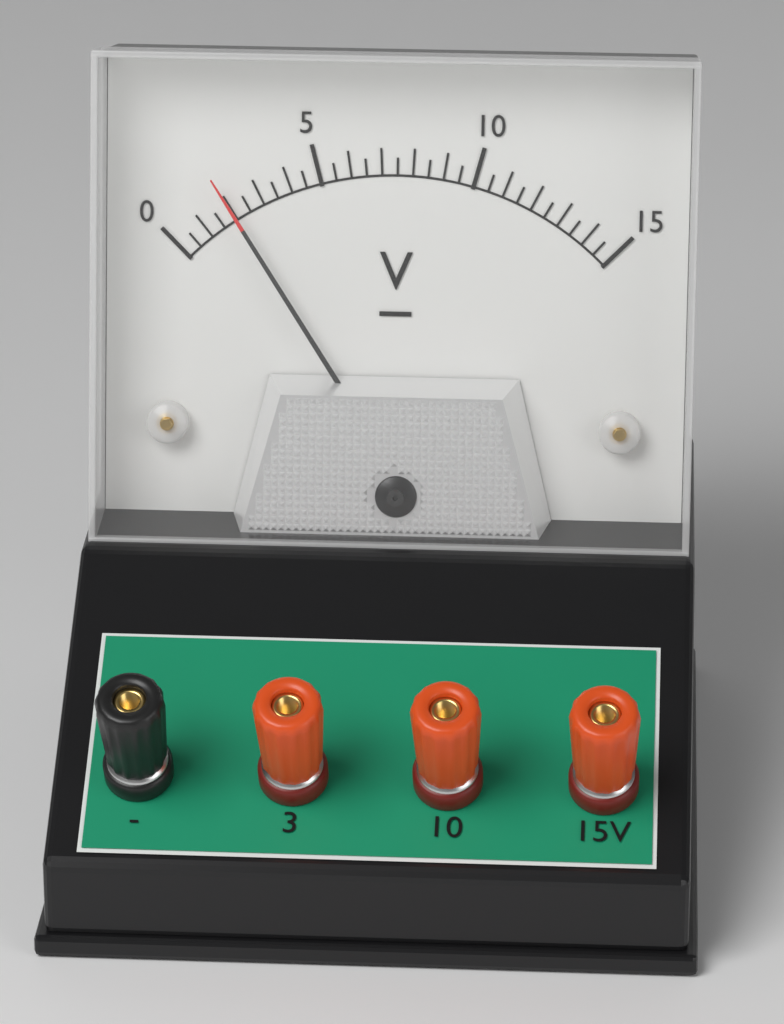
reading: 2.0 V
